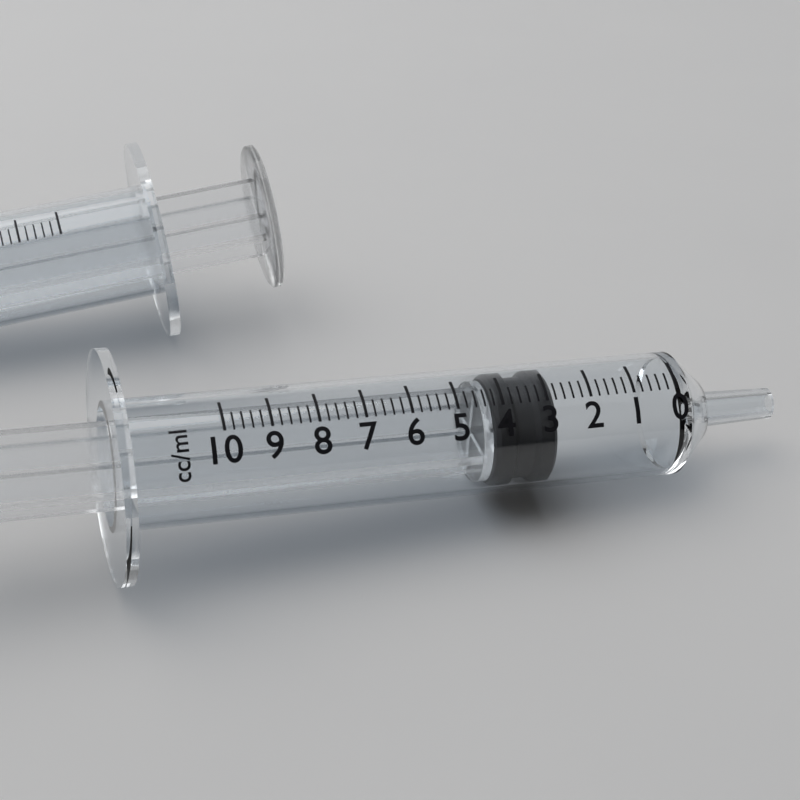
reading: 2.8 ml
